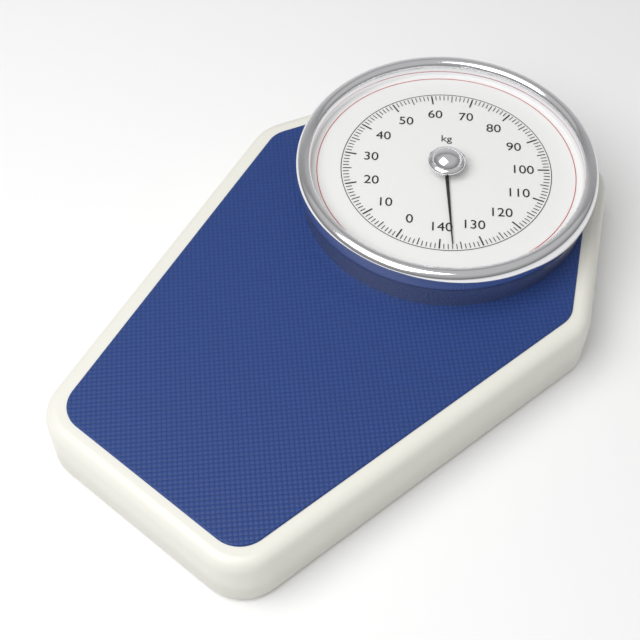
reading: 137 kg
